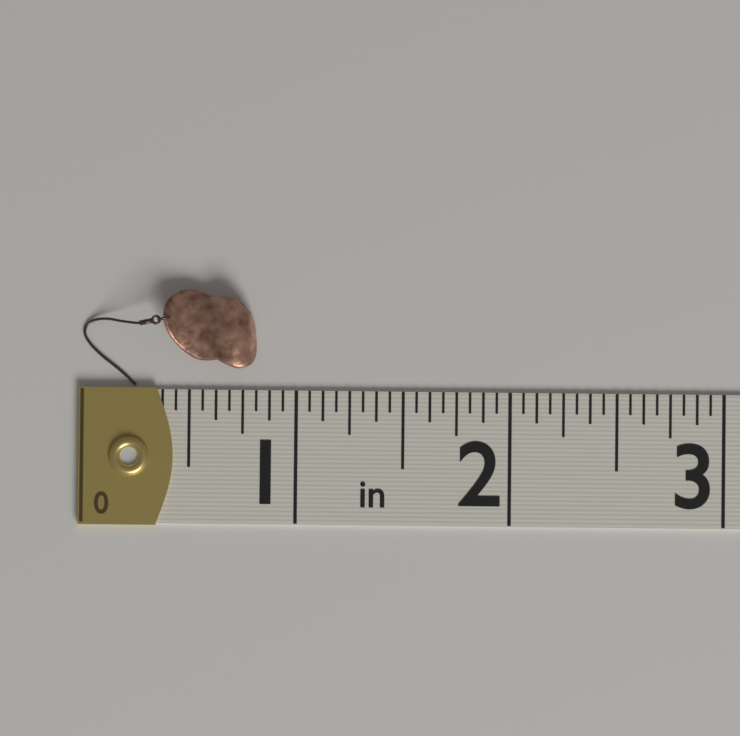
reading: 0.8125 in
